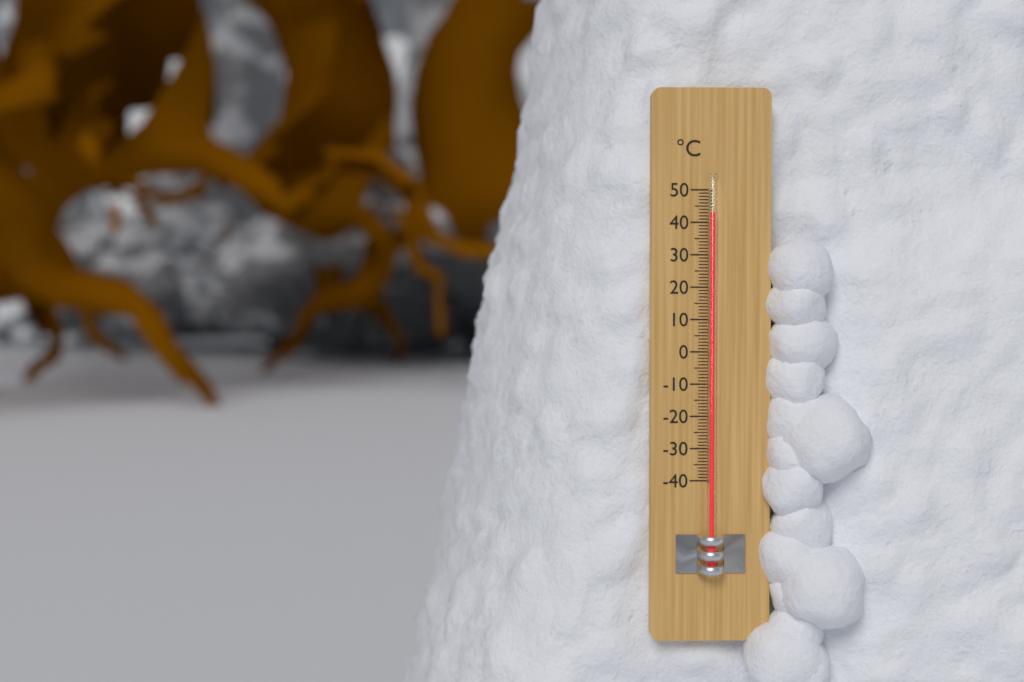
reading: 43 °C
